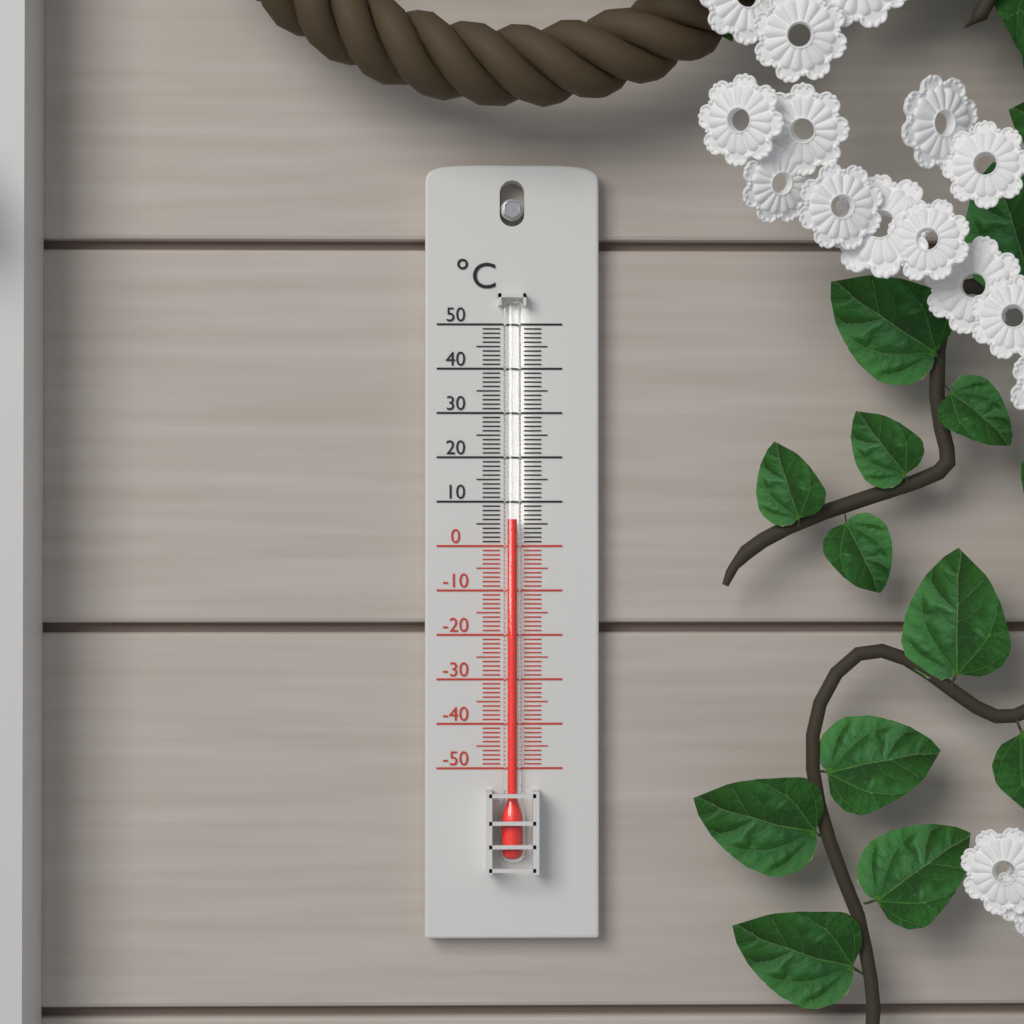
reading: 6 °C
